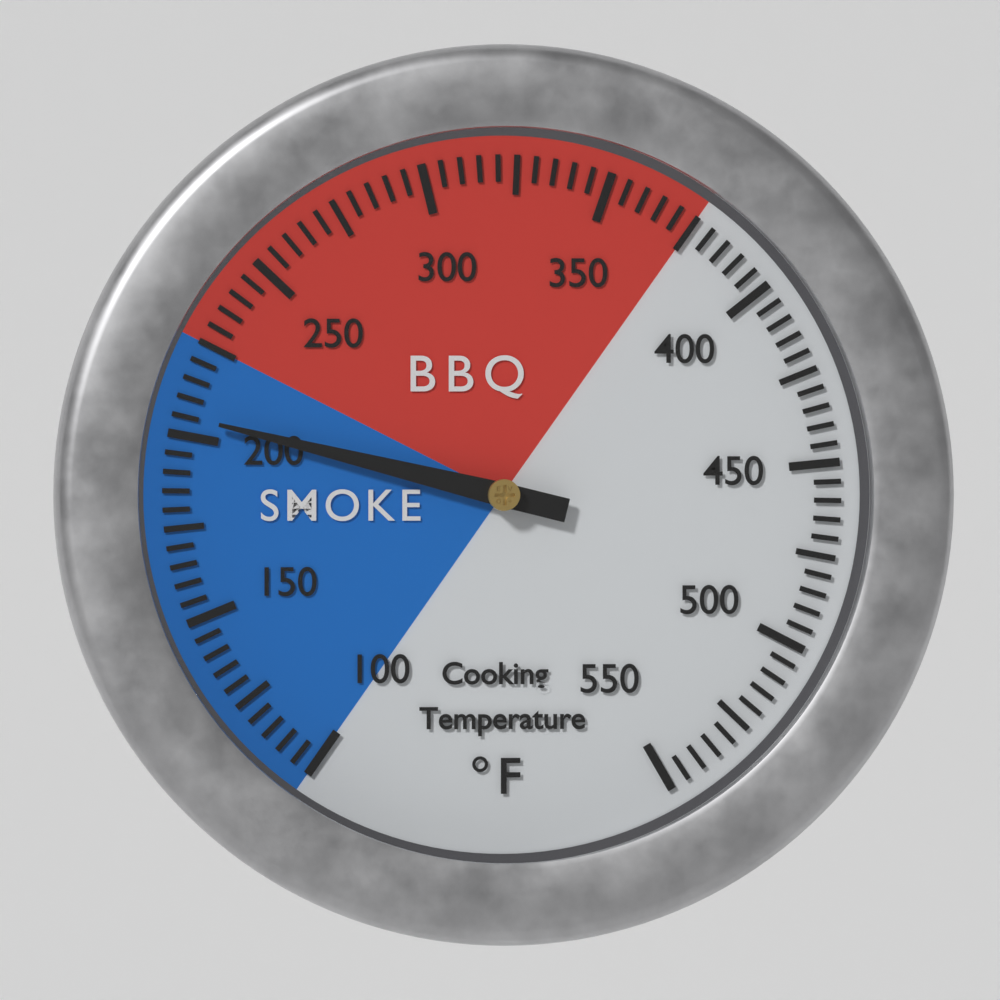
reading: 205 °F
